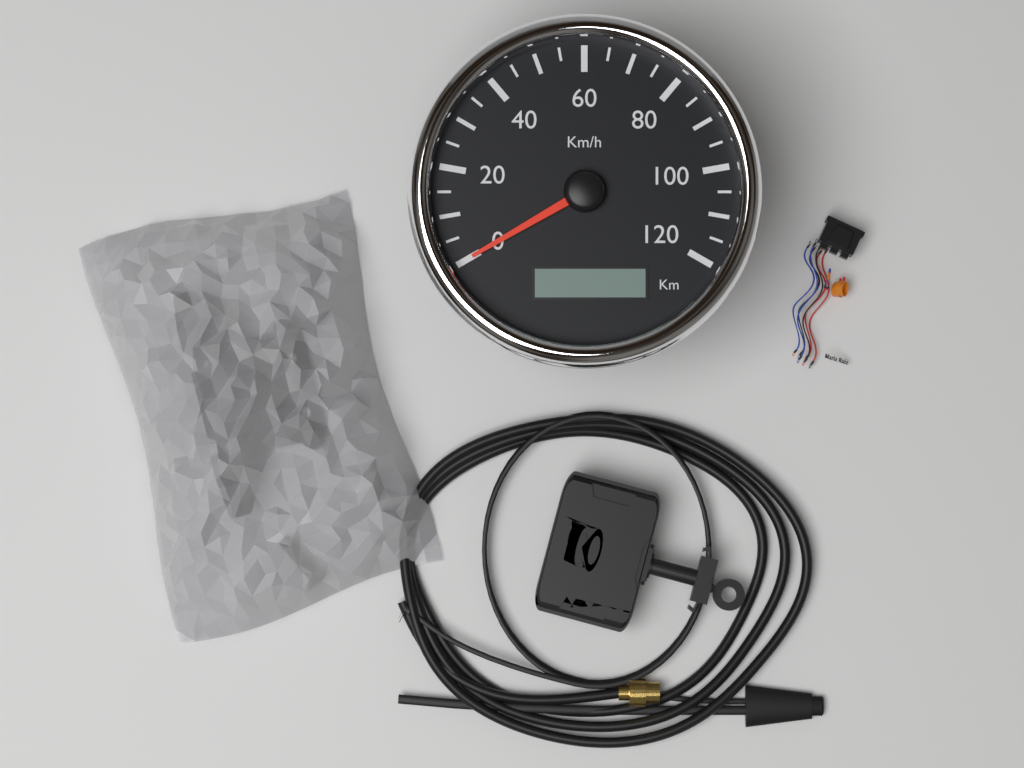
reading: 0 km/h
